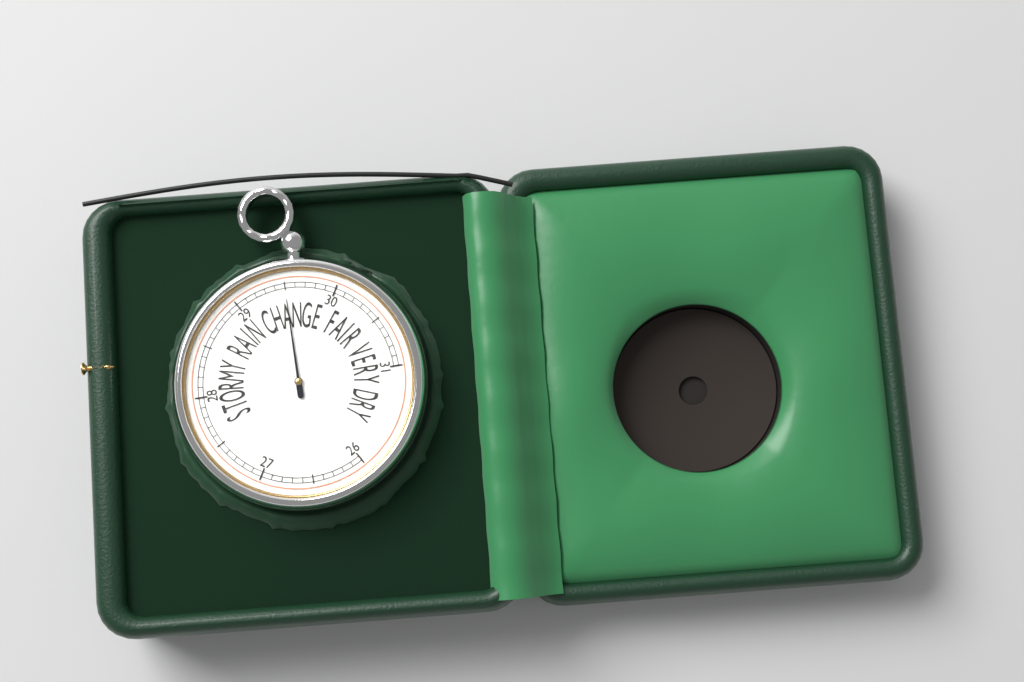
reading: 29.5 inHg
